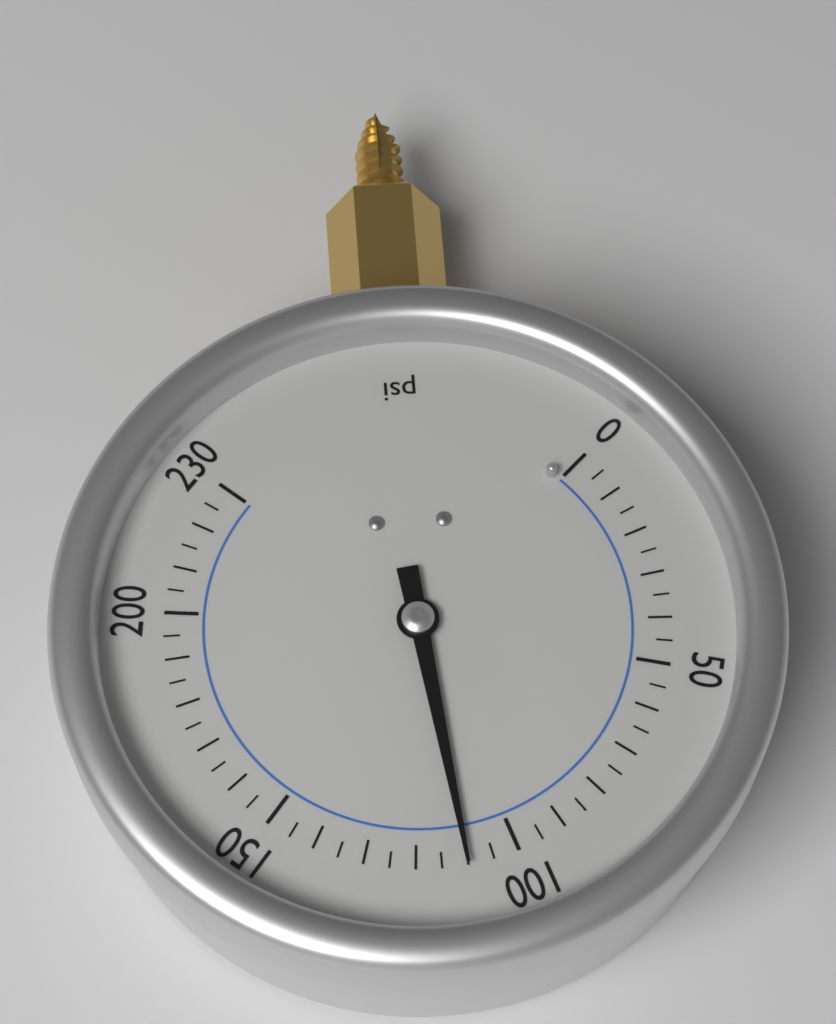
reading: 110 psi
